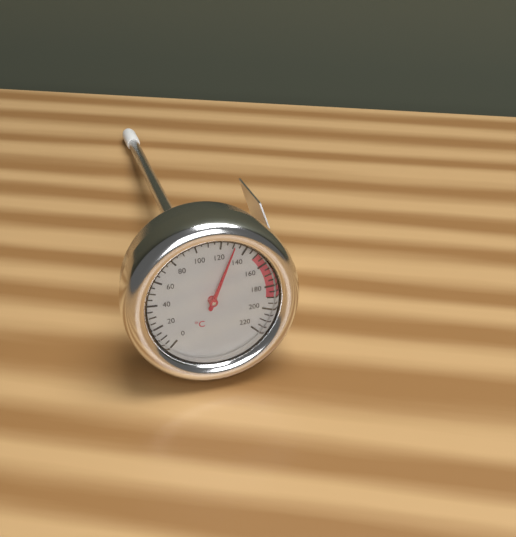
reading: 130 °C
